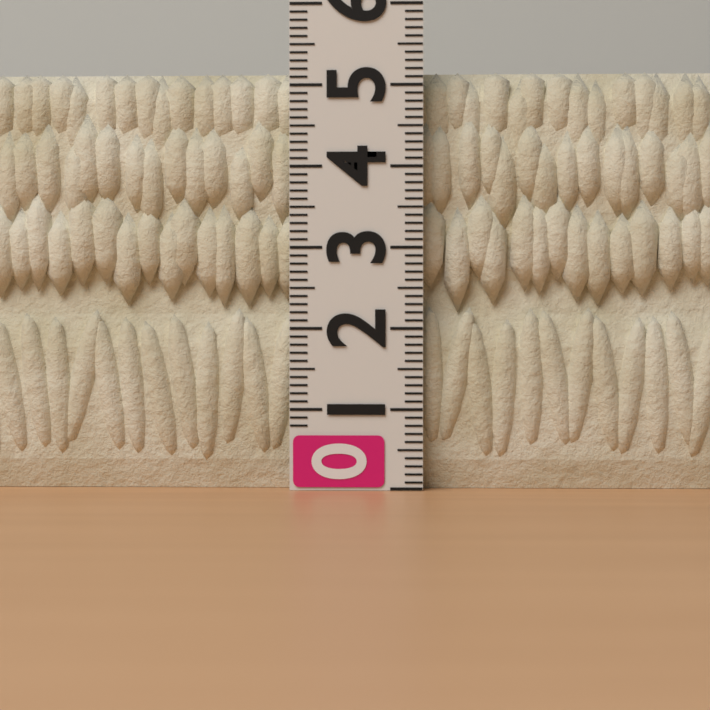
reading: 5.2 (no unit)
